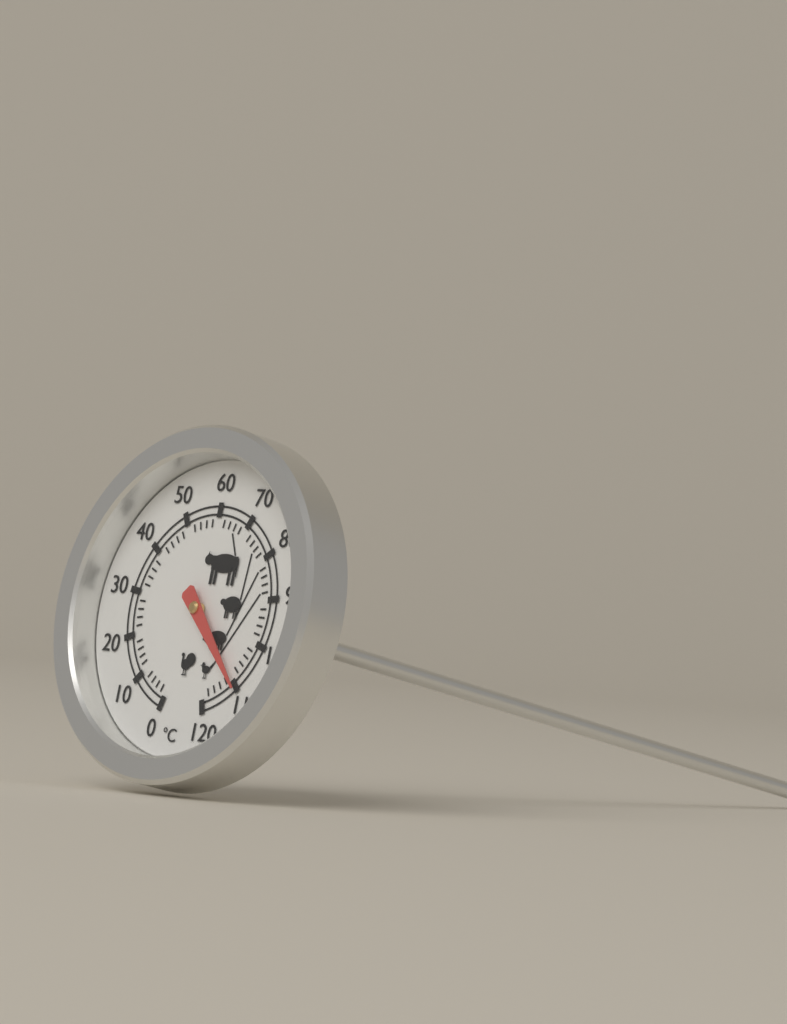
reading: 110 °C
